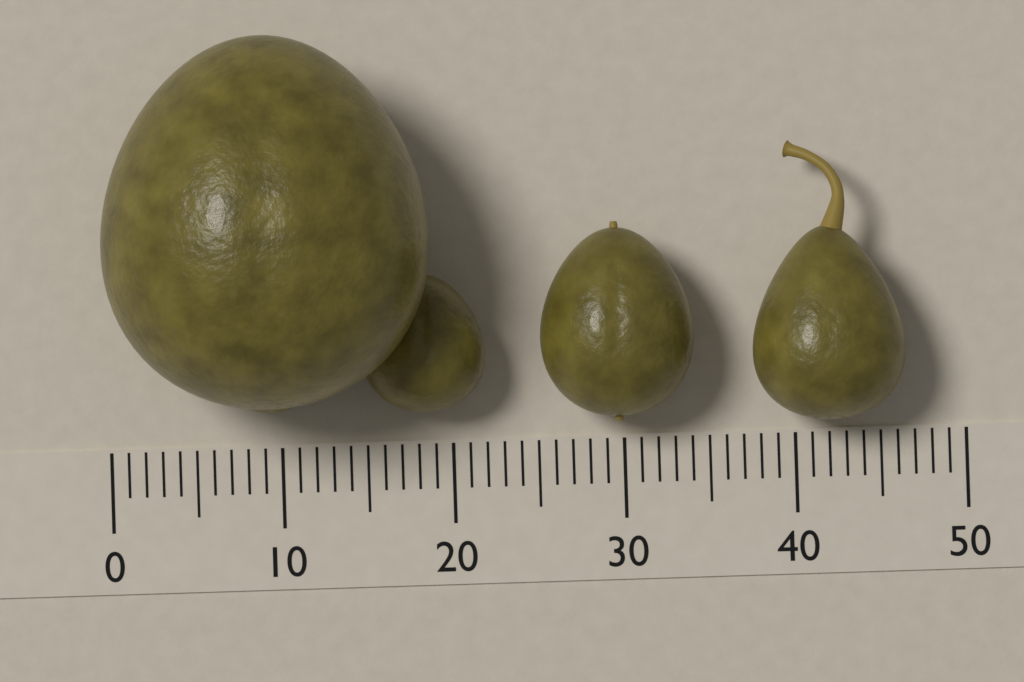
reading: 19 (no unit)
